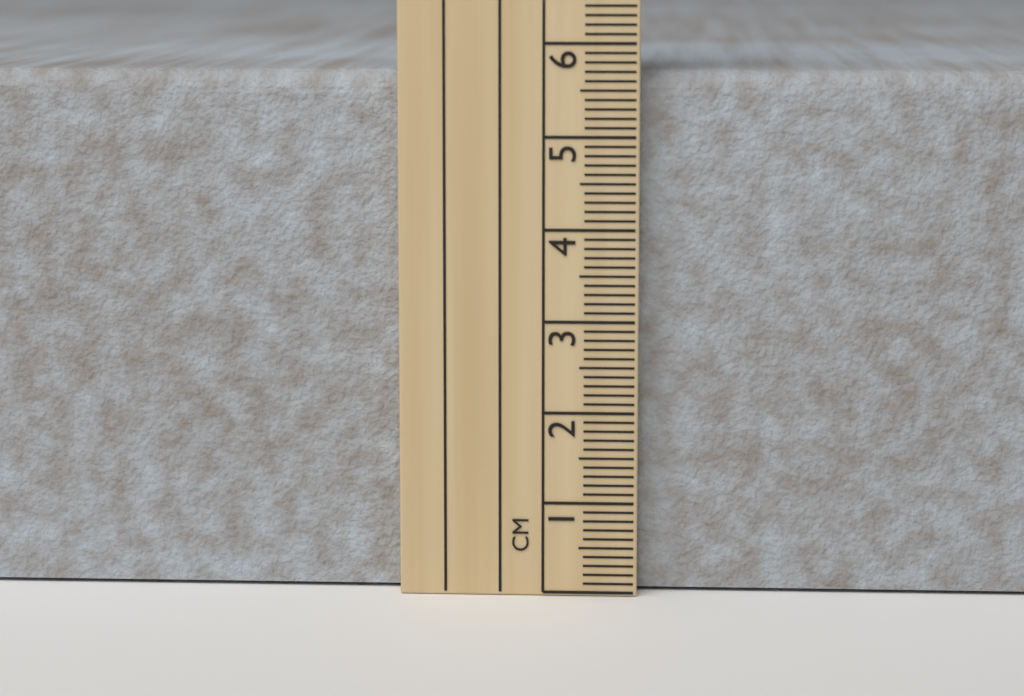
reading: 5.7 cm
